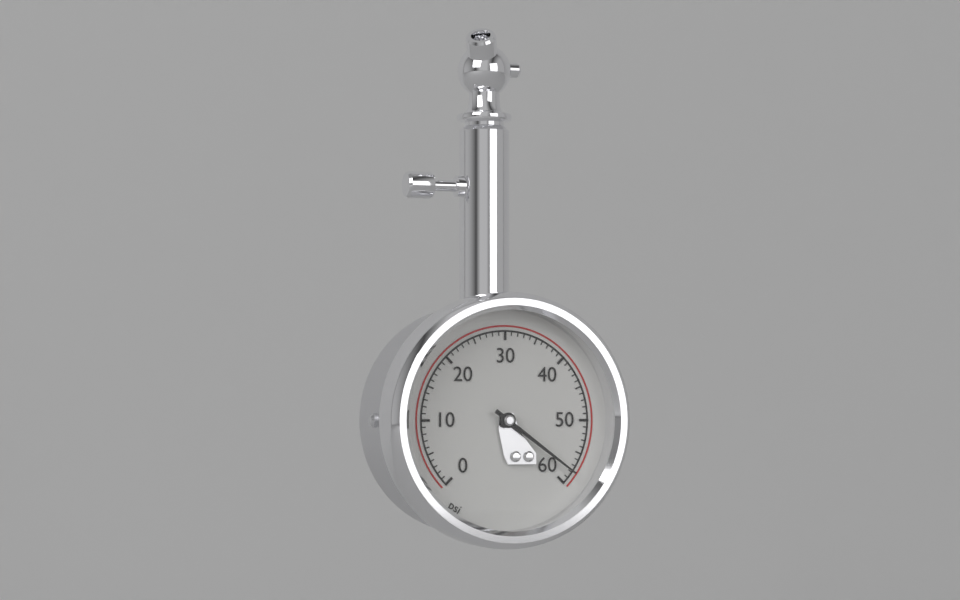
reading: 58 psi
